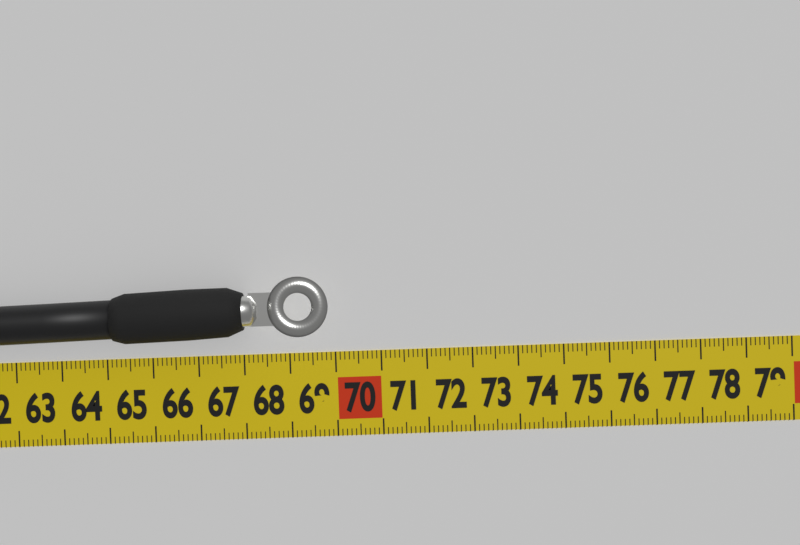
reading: 69.9 cm
